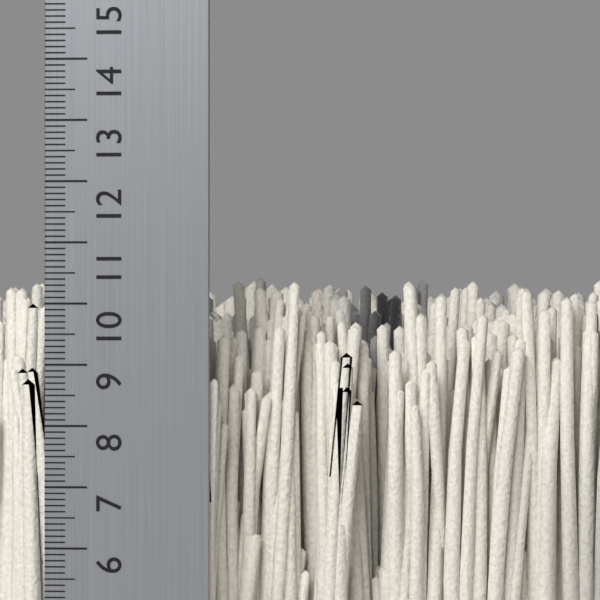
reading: 10.5 cm
